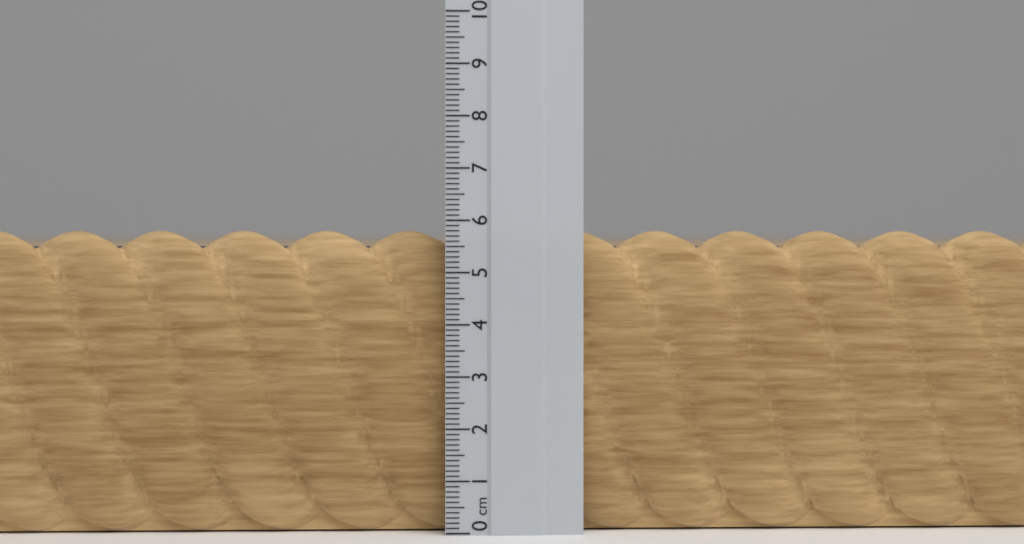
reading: 5.8 cm
